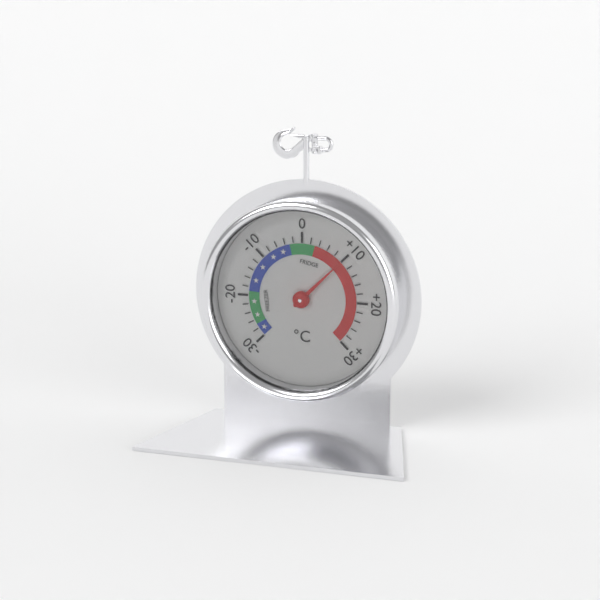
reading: 10 °C
